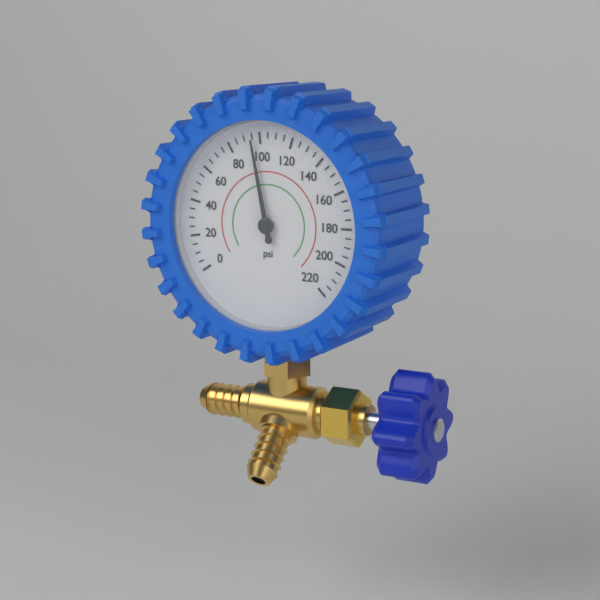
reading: 95 psi
